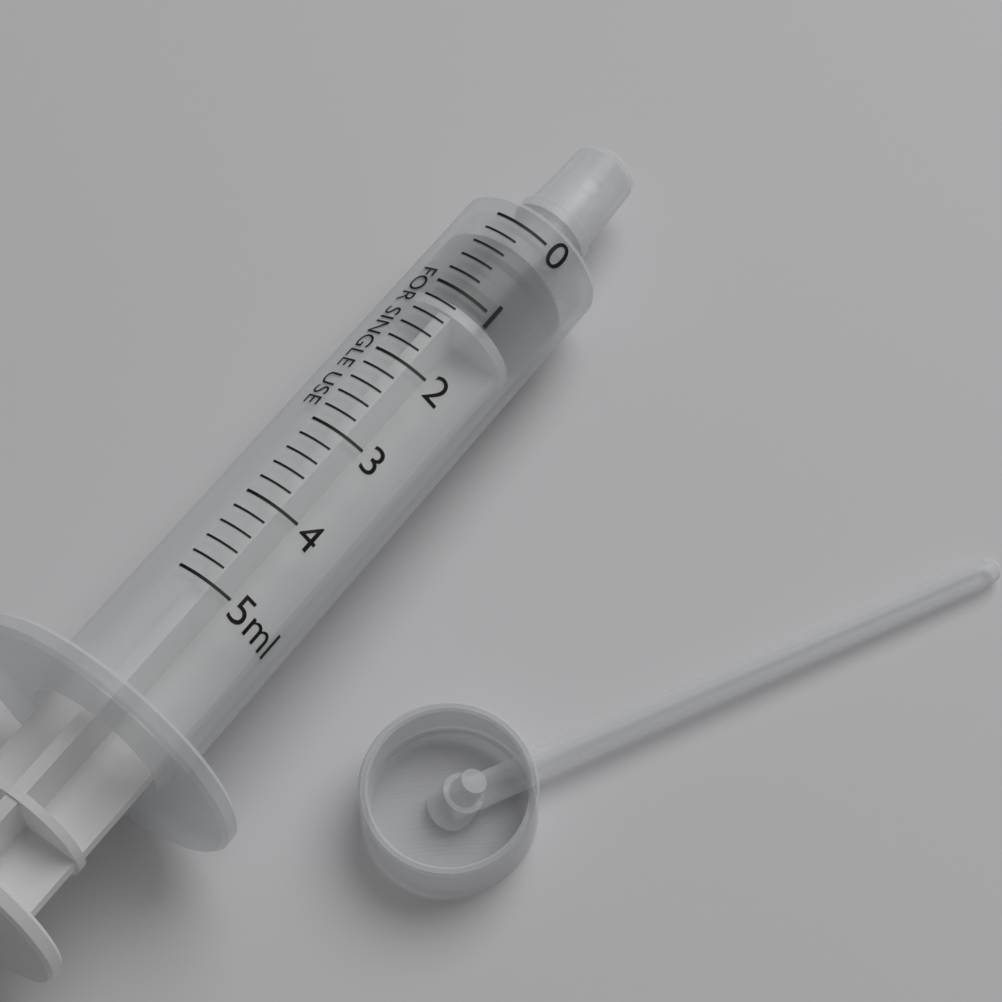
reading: 0.2 ml
